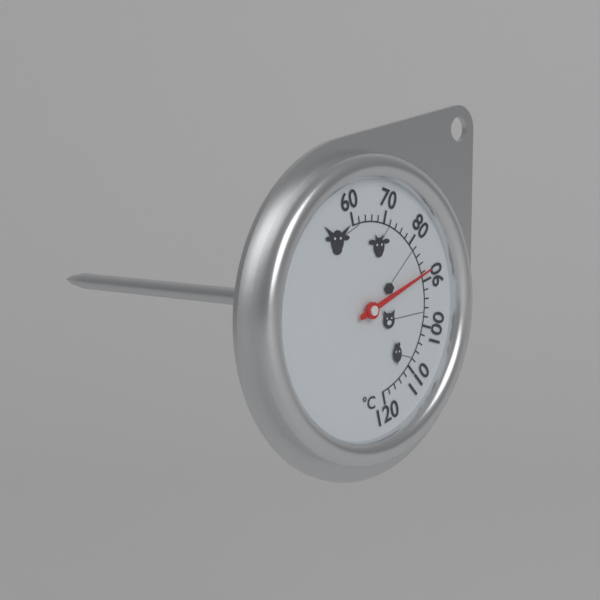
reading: 88 °C
